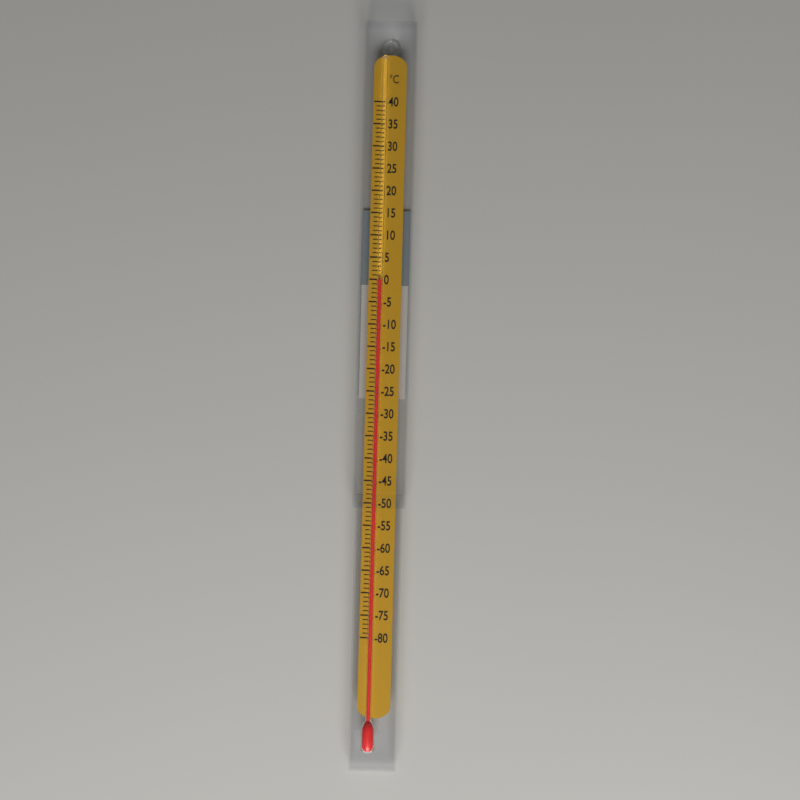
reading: 0 °C
